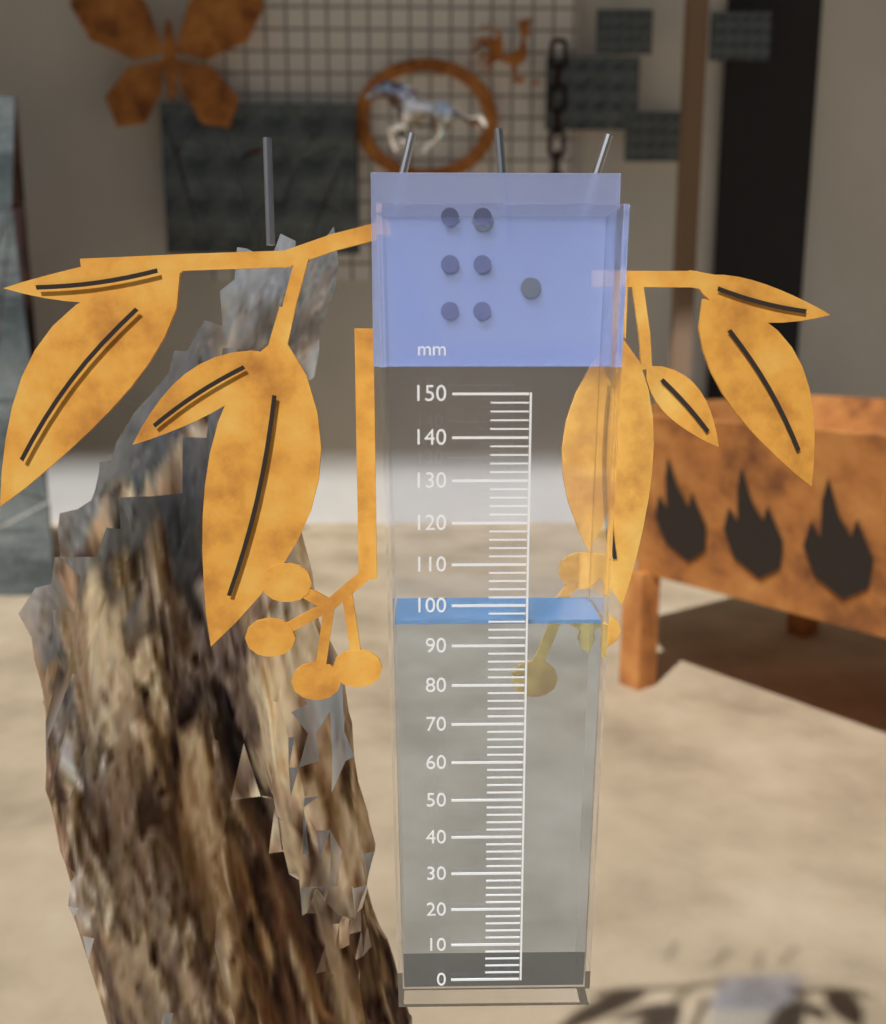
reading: 96 mm
